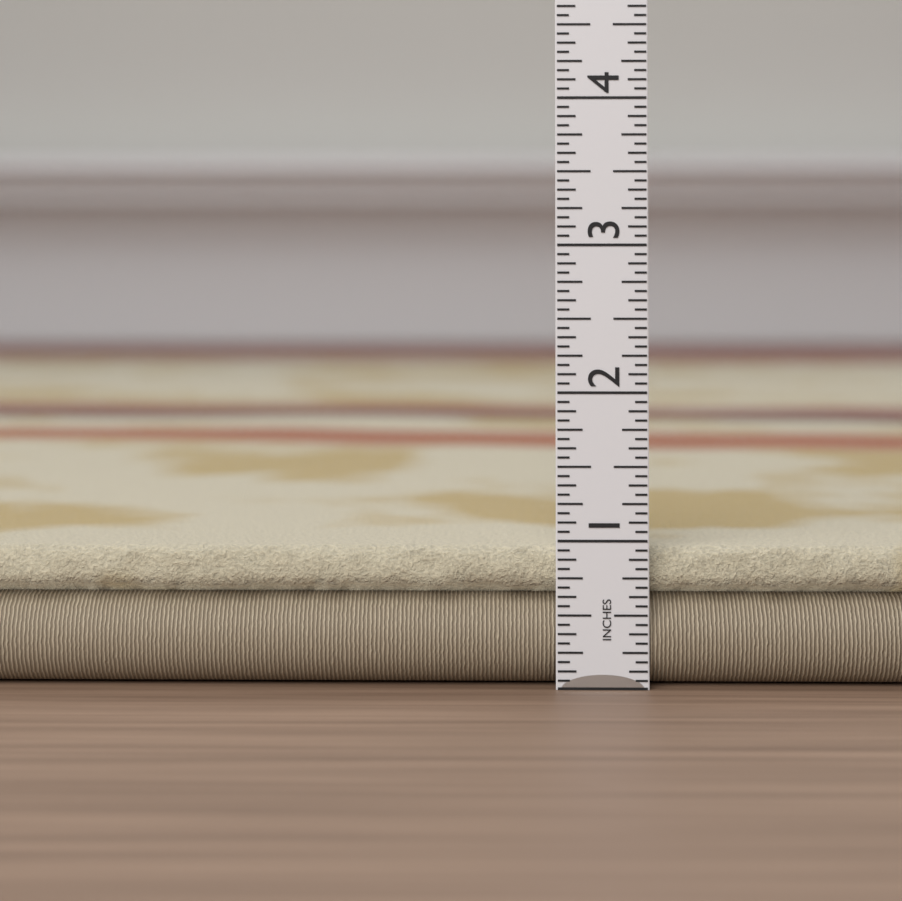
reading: 0.9375 in
